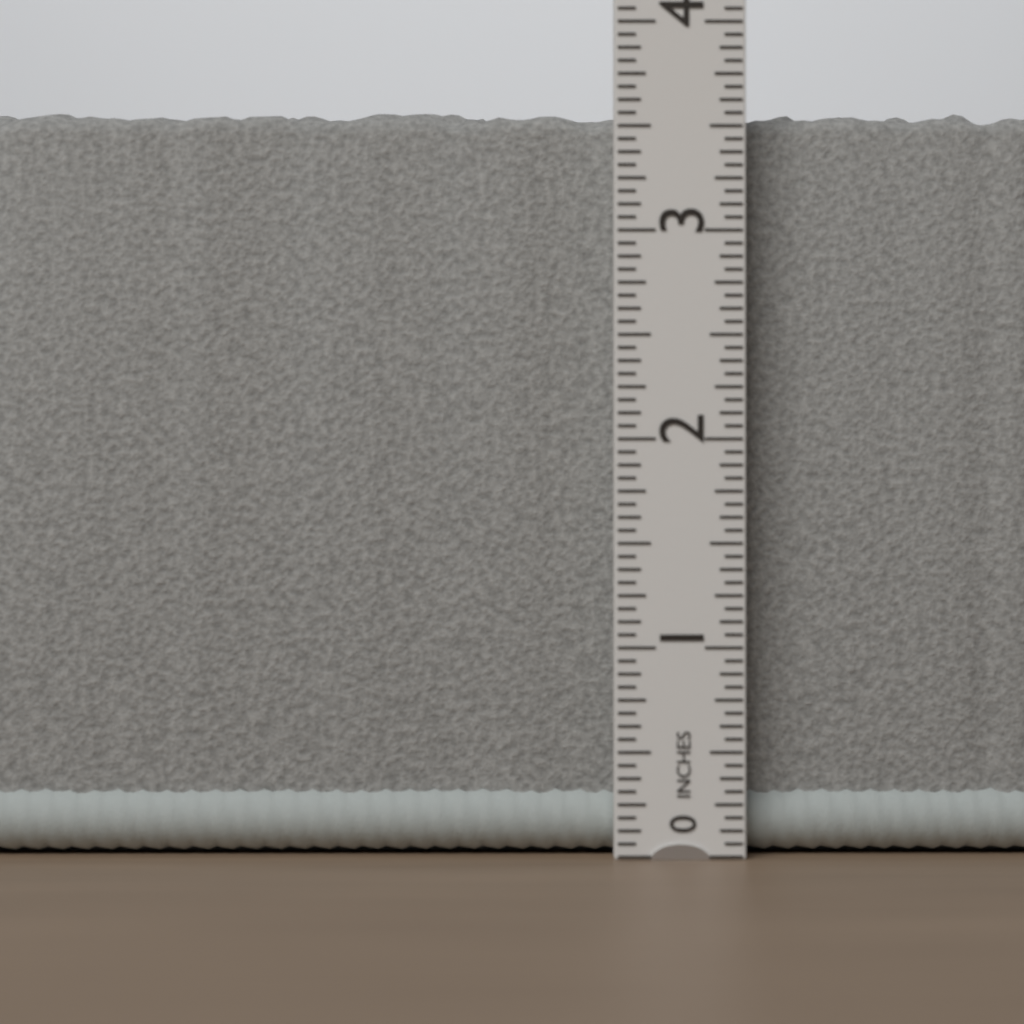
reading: 3.6250 in
